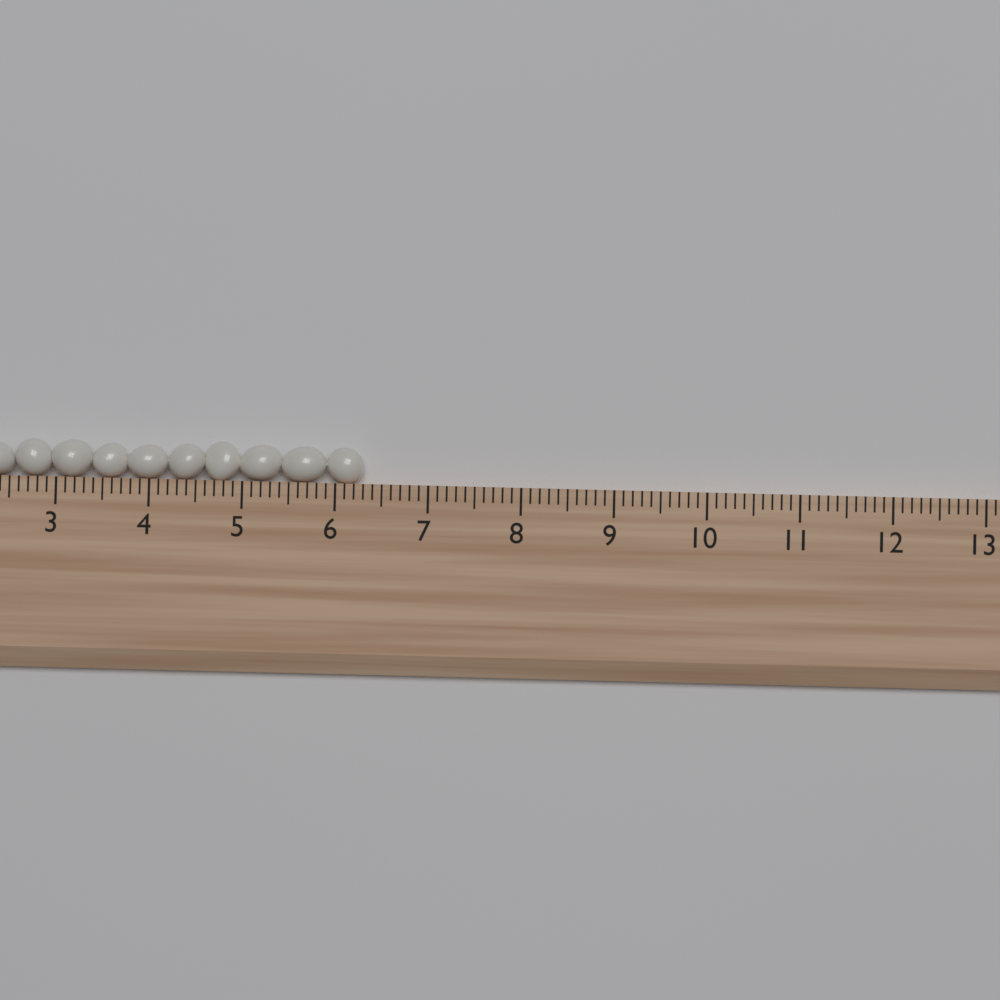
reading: 6.3 (no unit)
